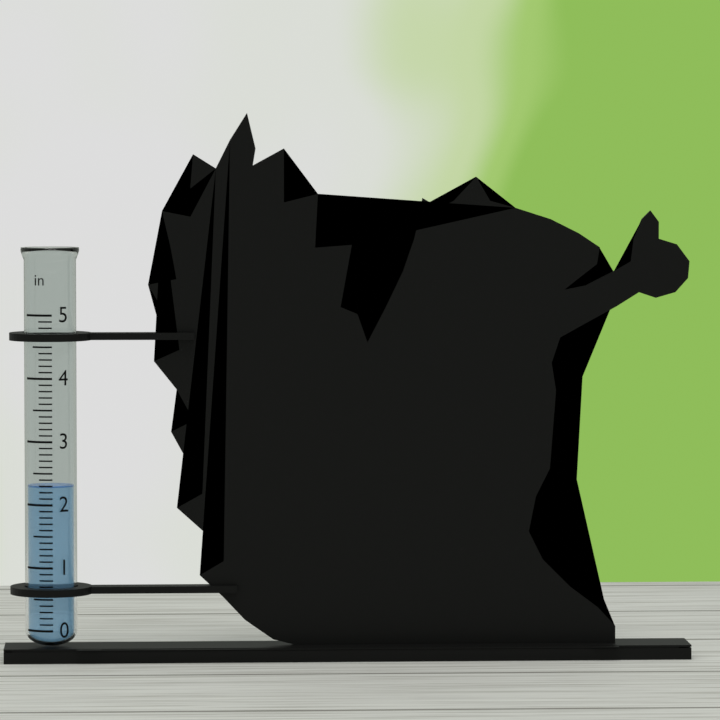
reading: 2.3 in
